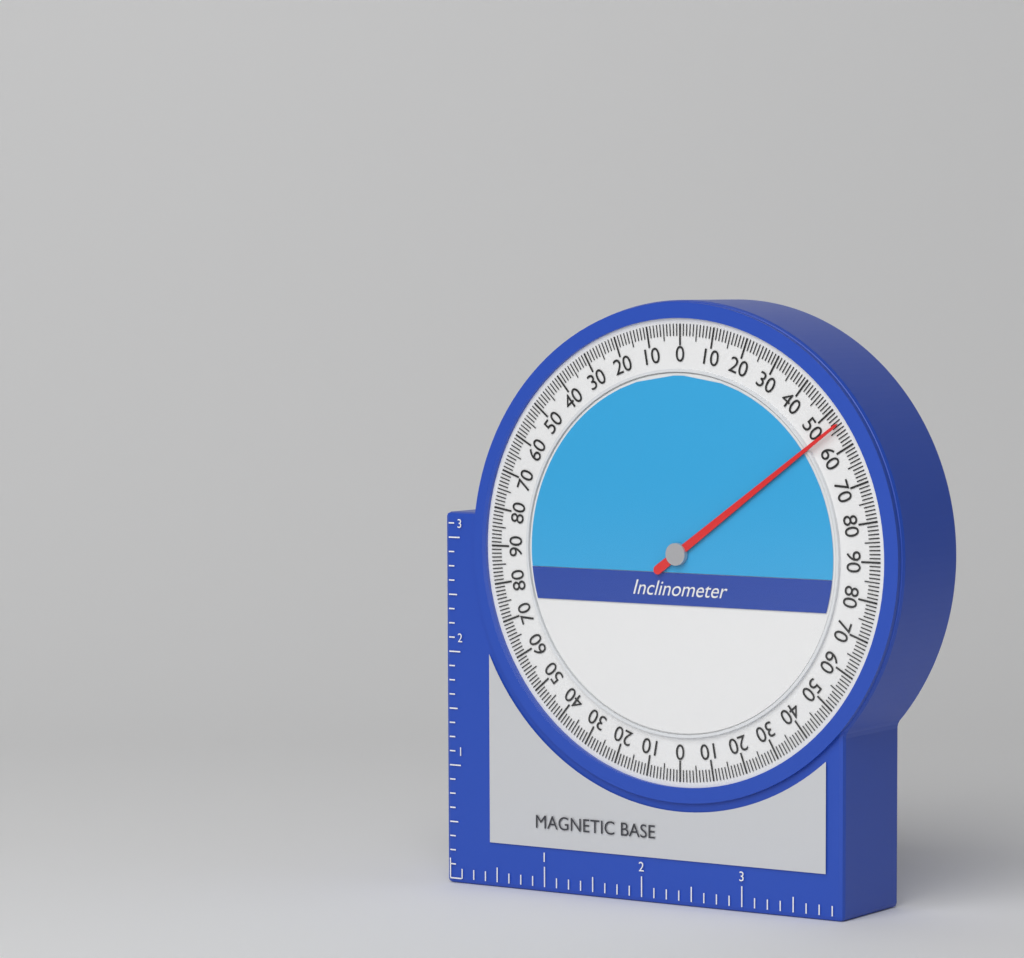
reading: 54 (no unit)
